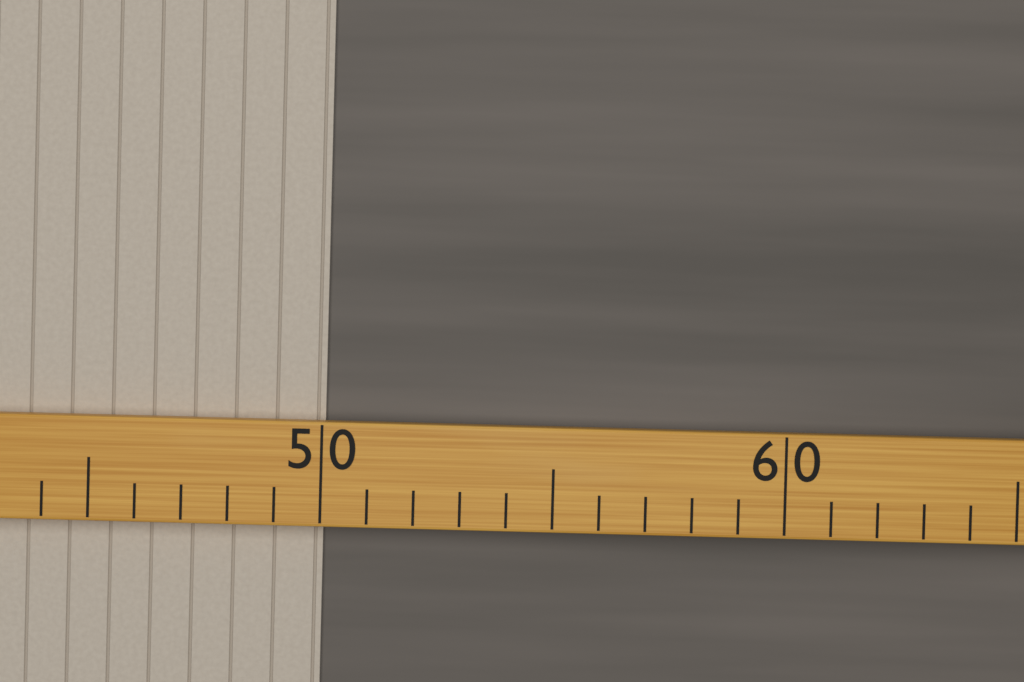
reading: 50 (no unit)
